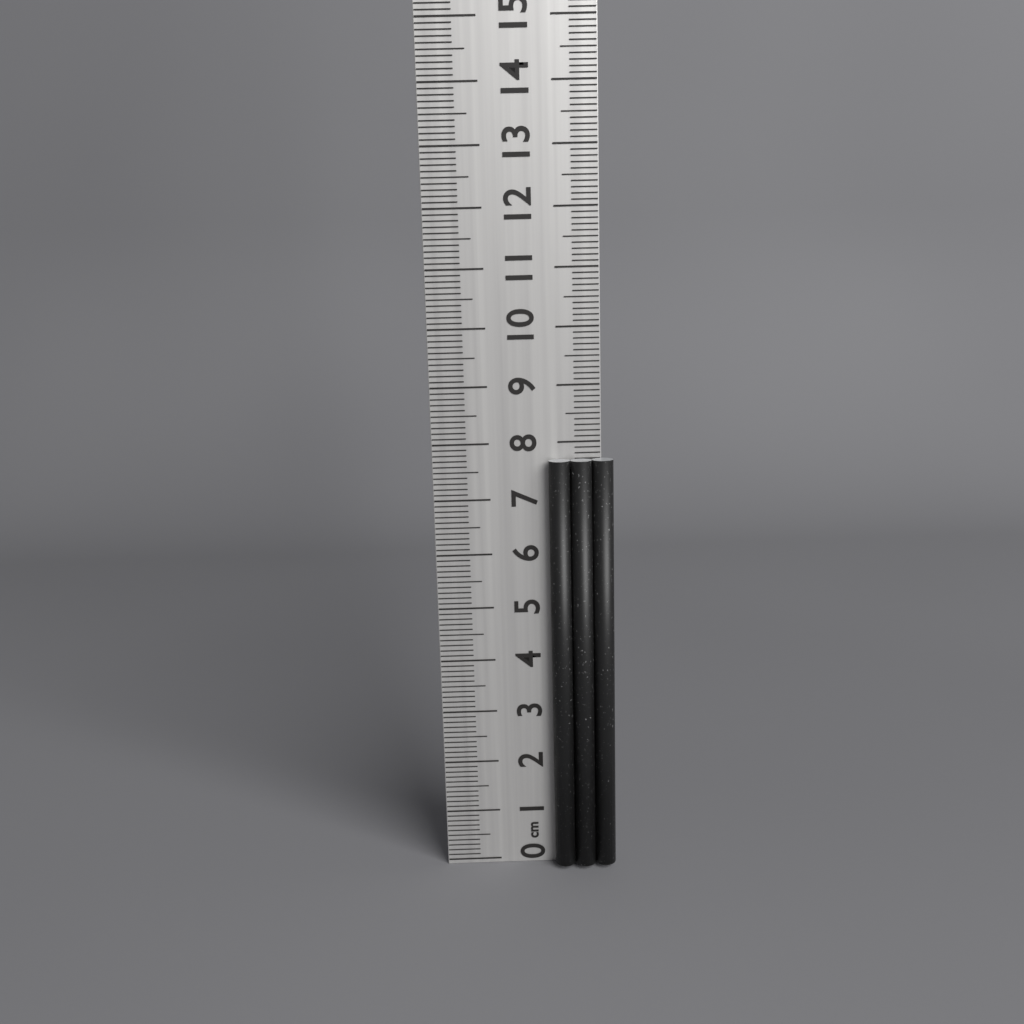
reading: 7.7 cm
